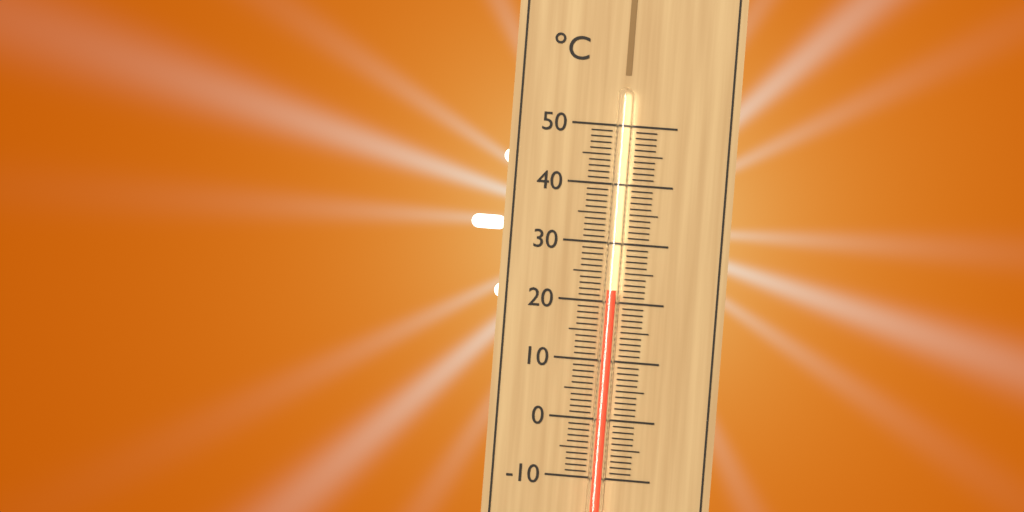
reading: 22 °C
